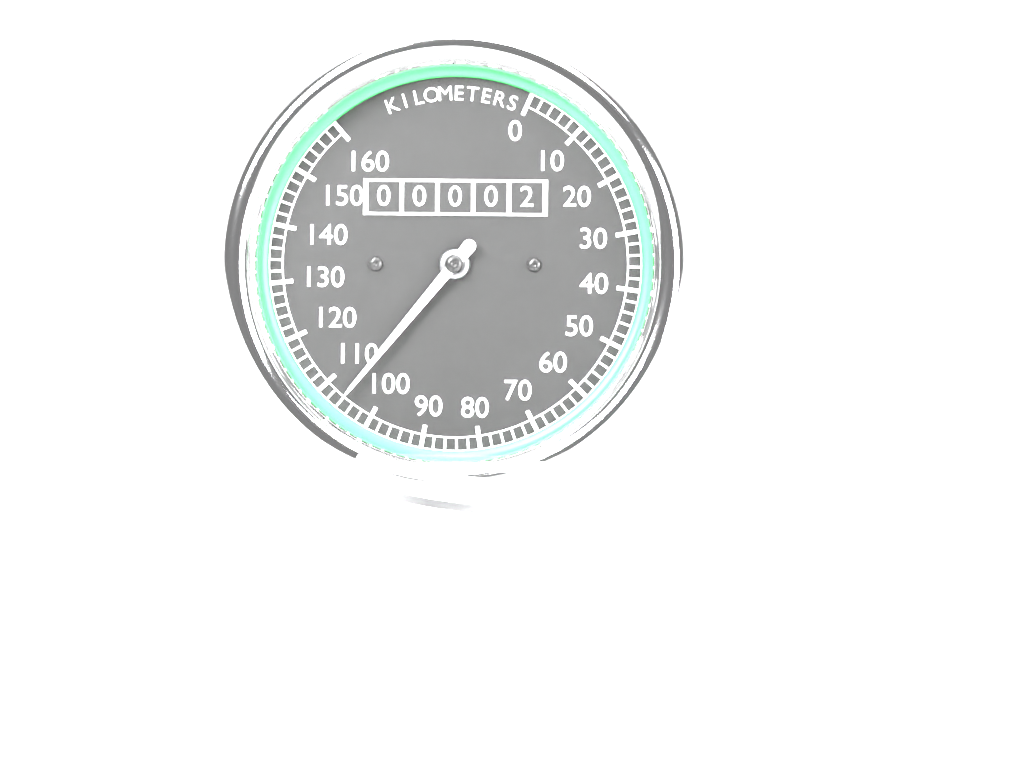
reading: 106 km/h
